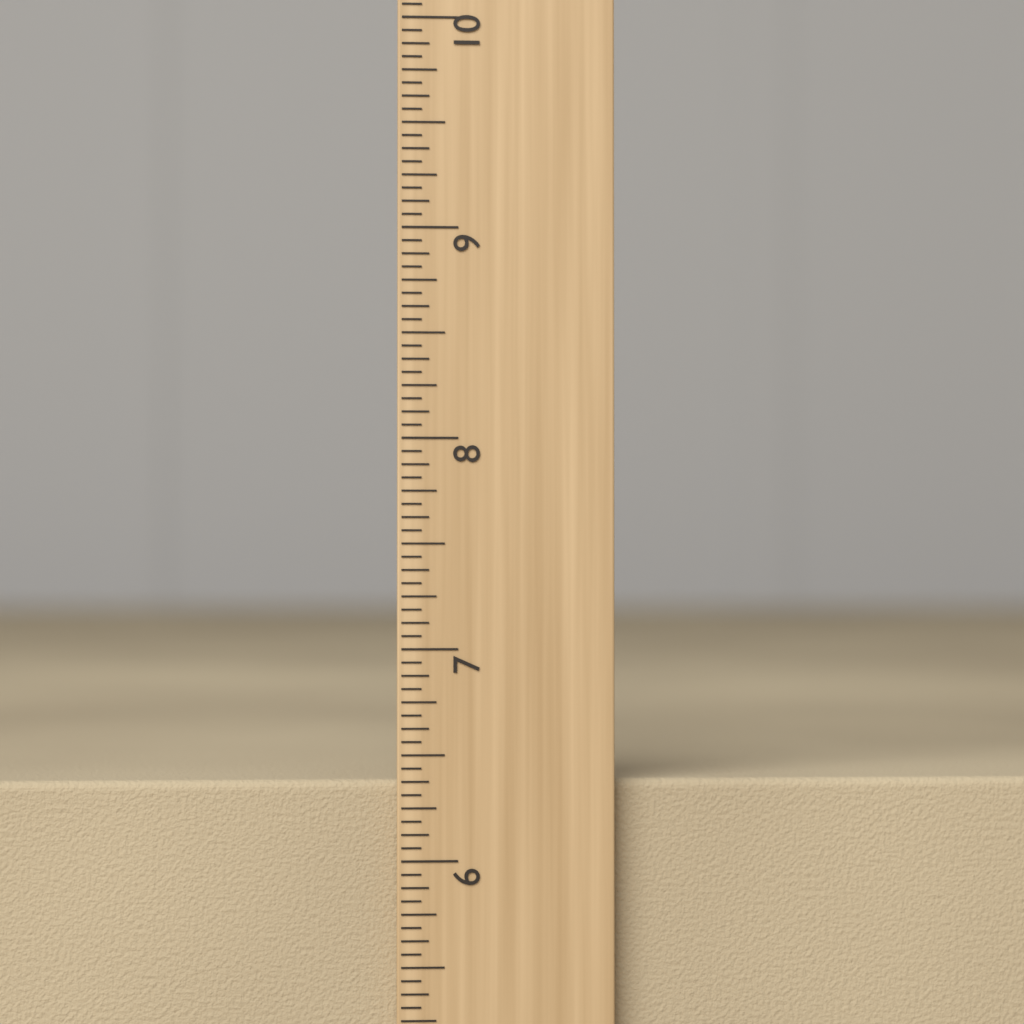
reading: 6.3750 inch
